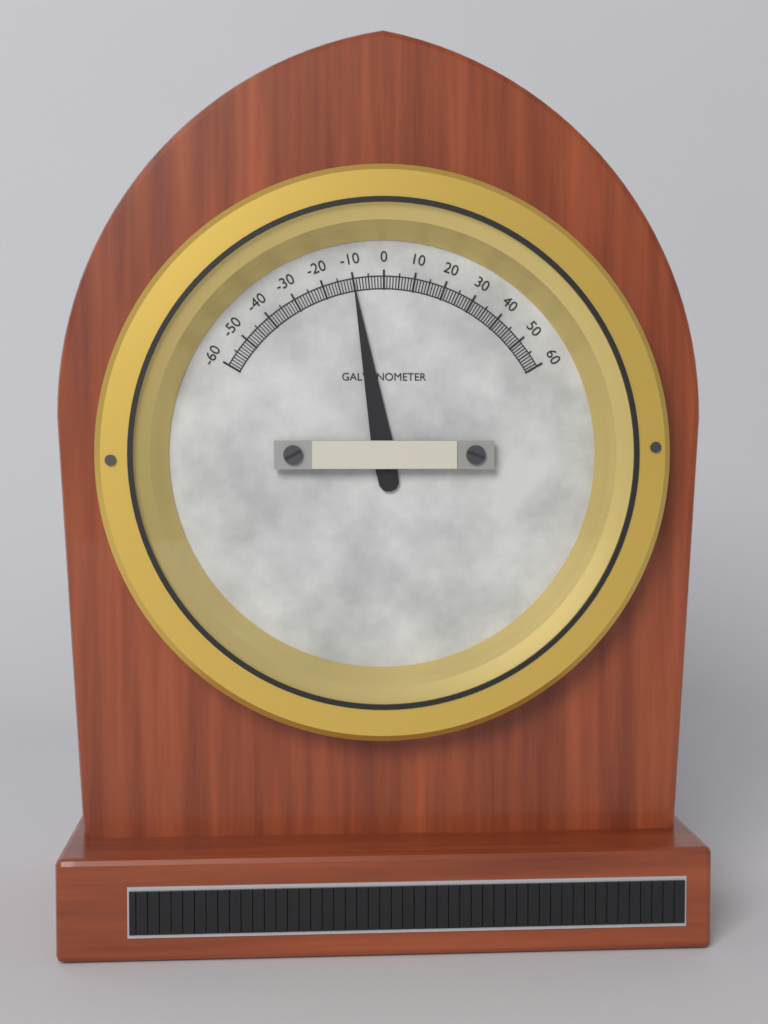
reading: -10 (no unit)
